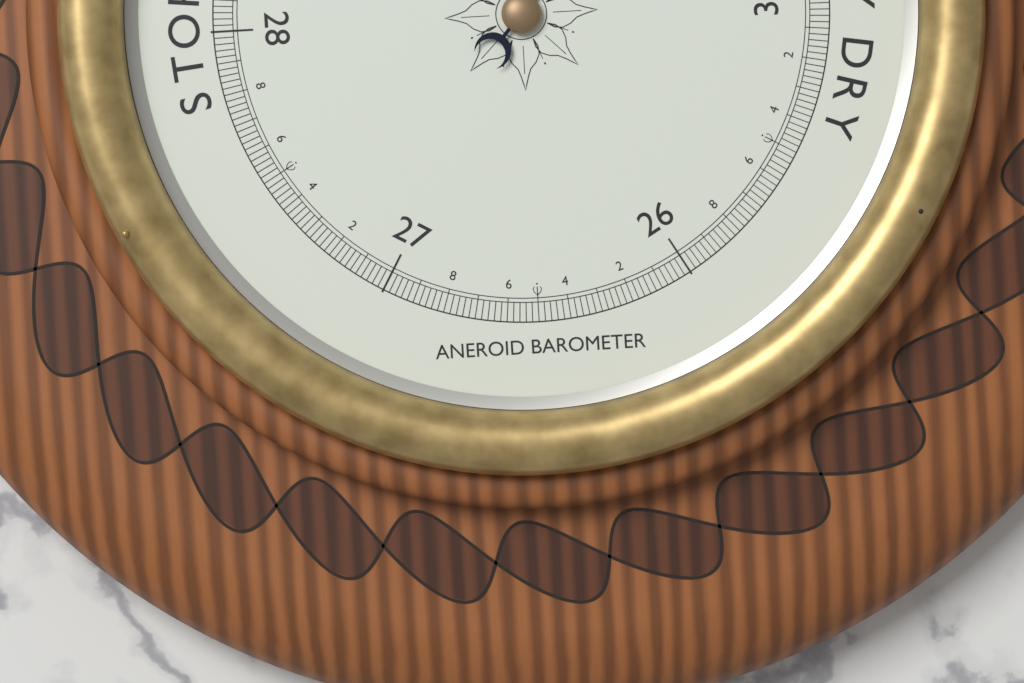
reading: 30.18 inHg
